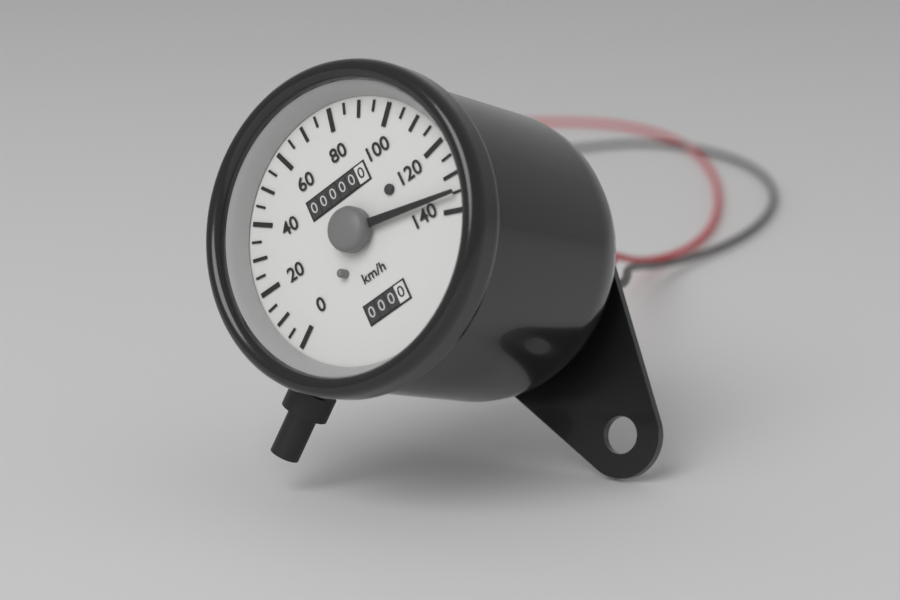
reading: 135 km/h
